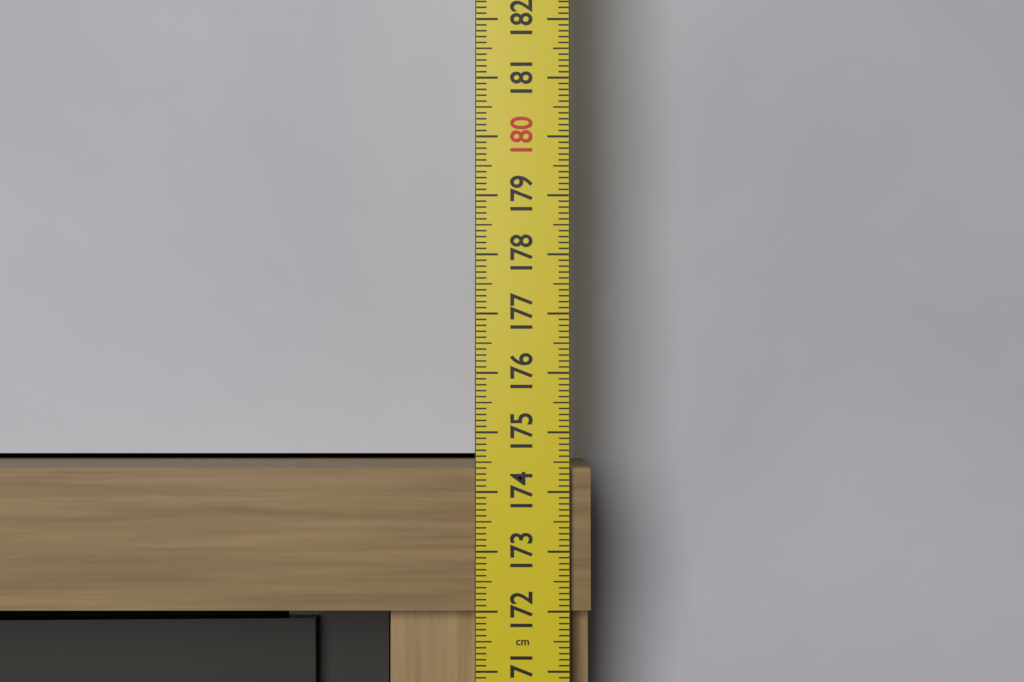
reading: 174.4 cm
